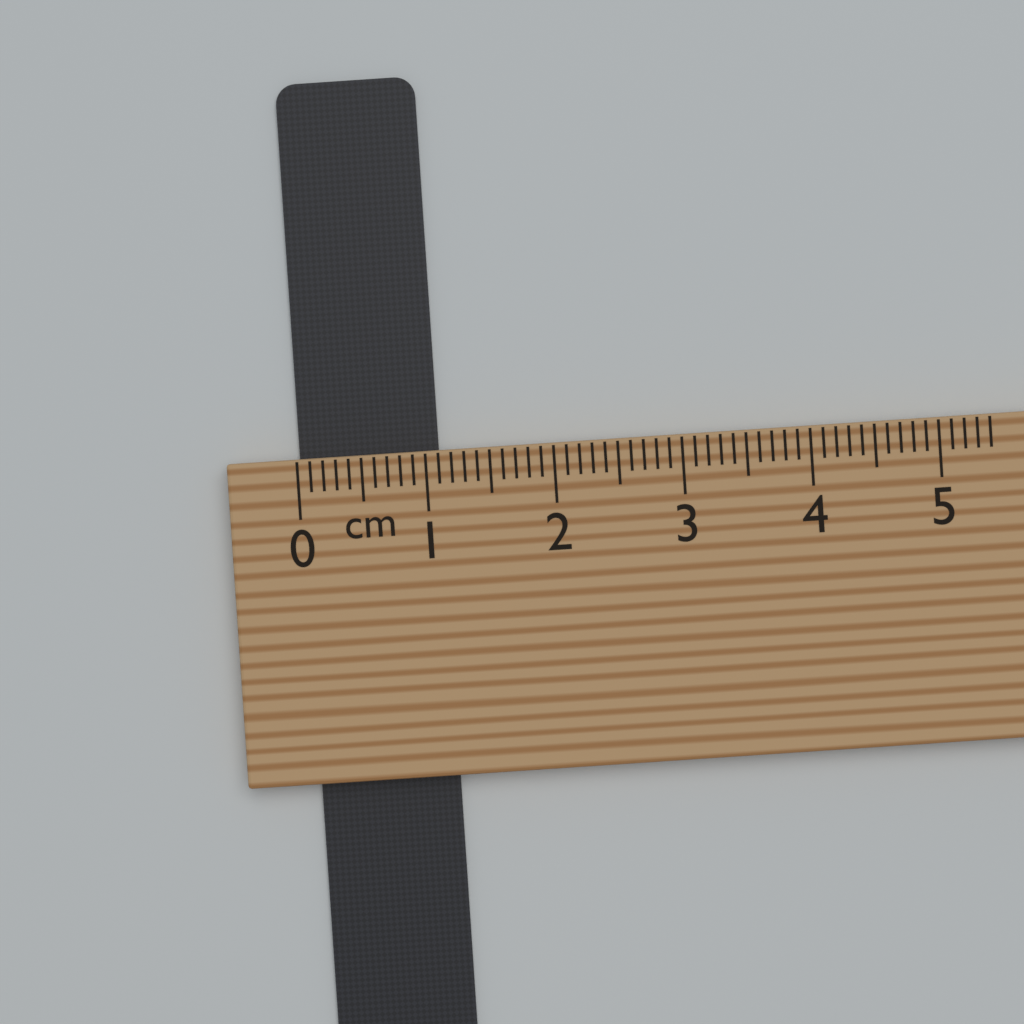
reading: 1.1 cm
